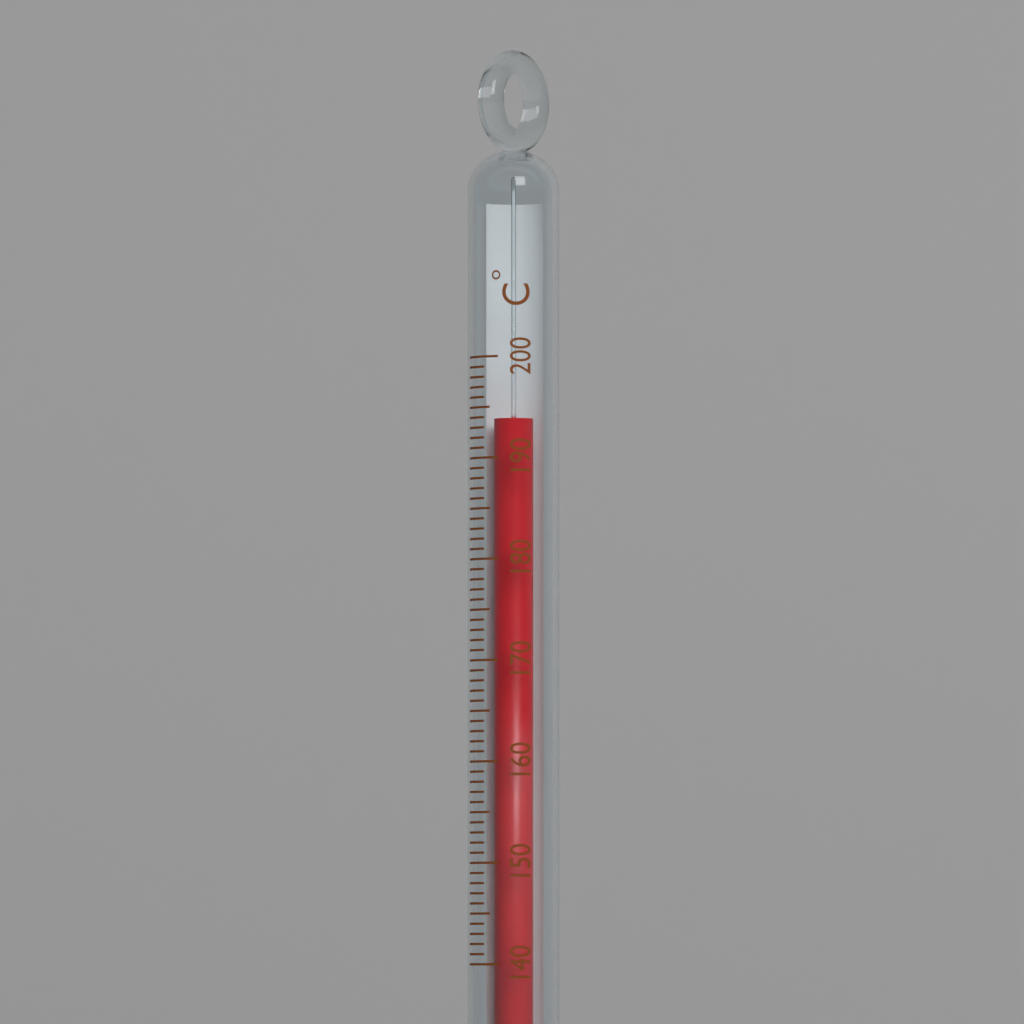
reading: 194 °C
